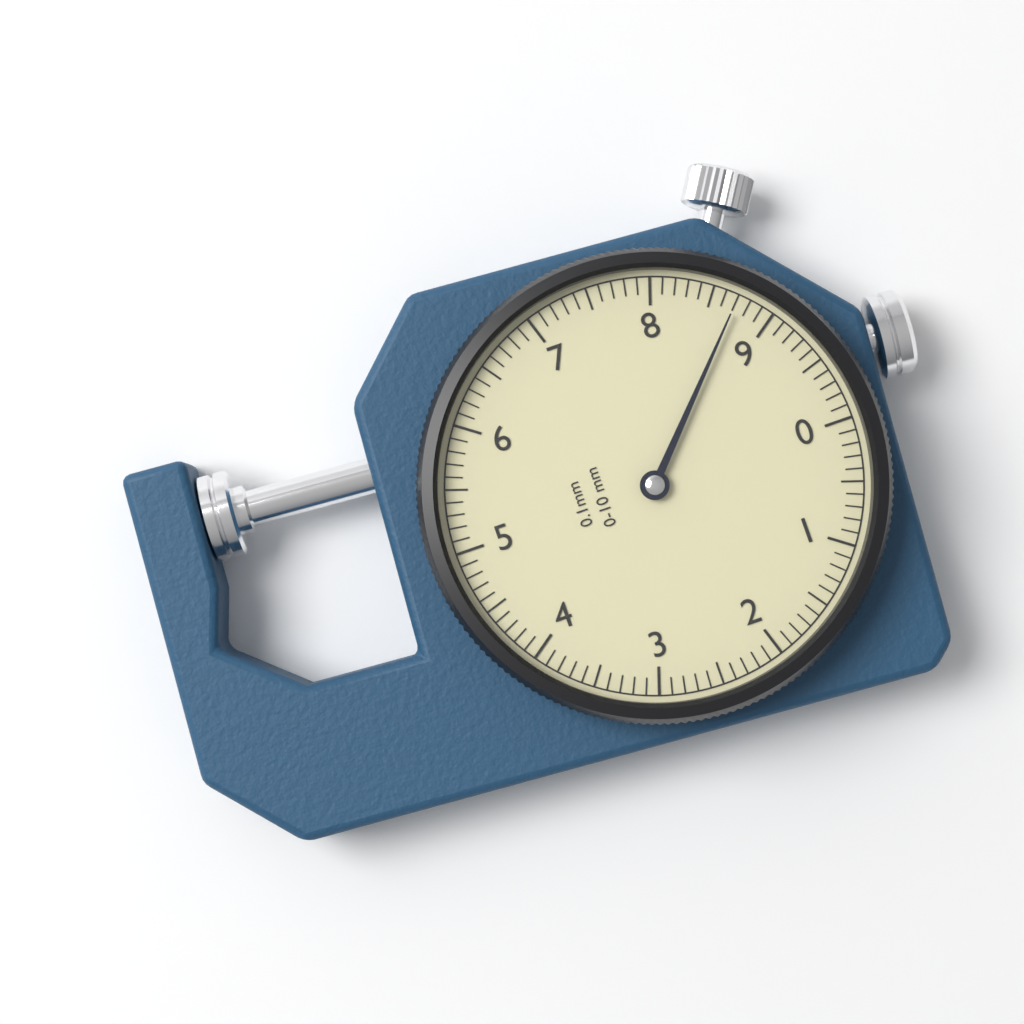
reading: 8.7 mm
